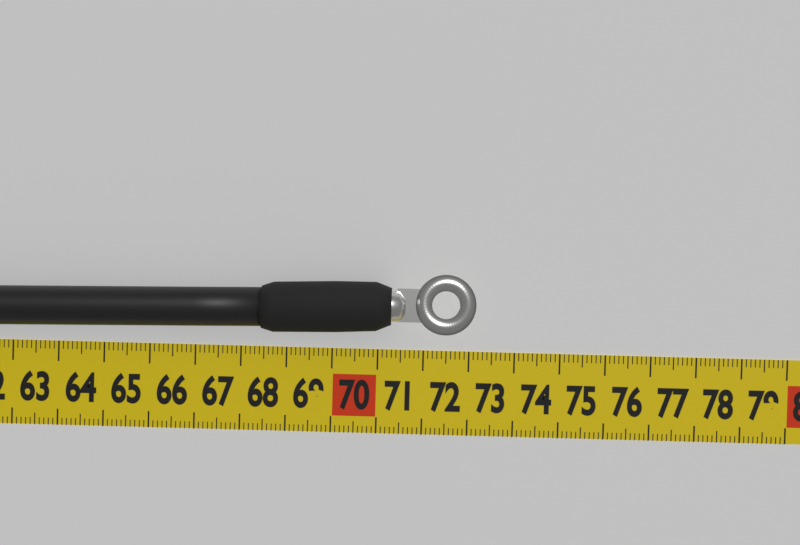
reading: 73.1 cm
